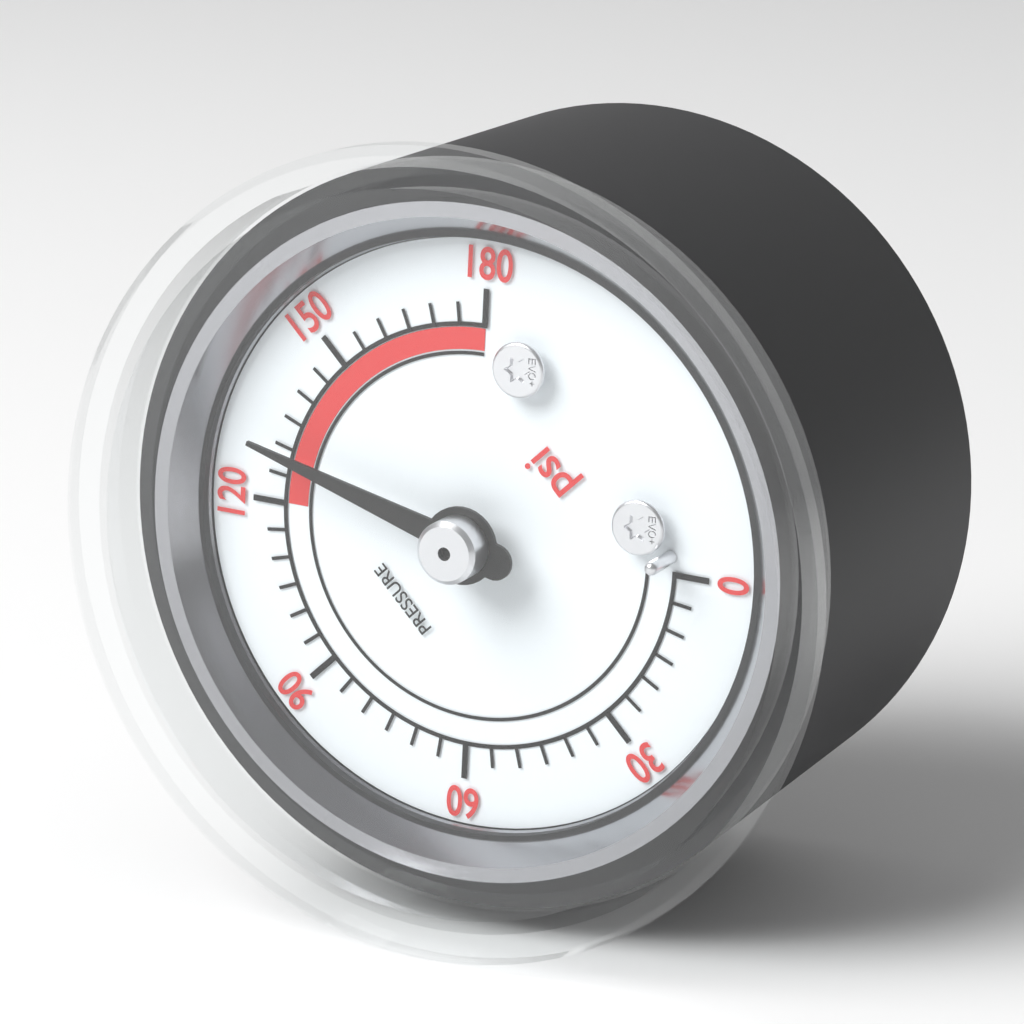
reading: 130 psi
